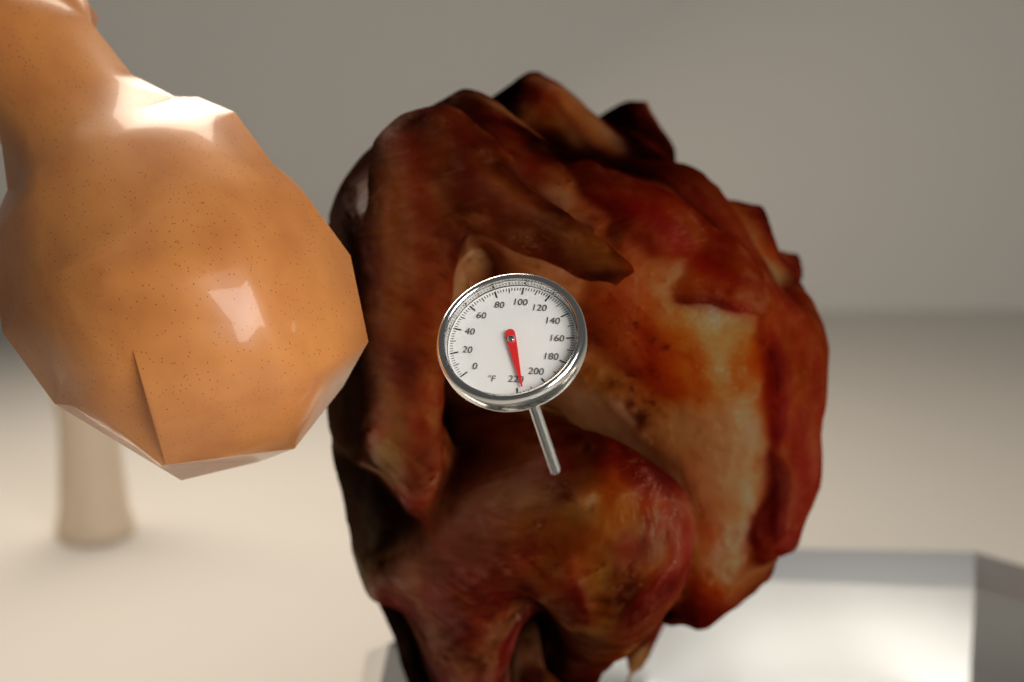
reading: 216 °F
